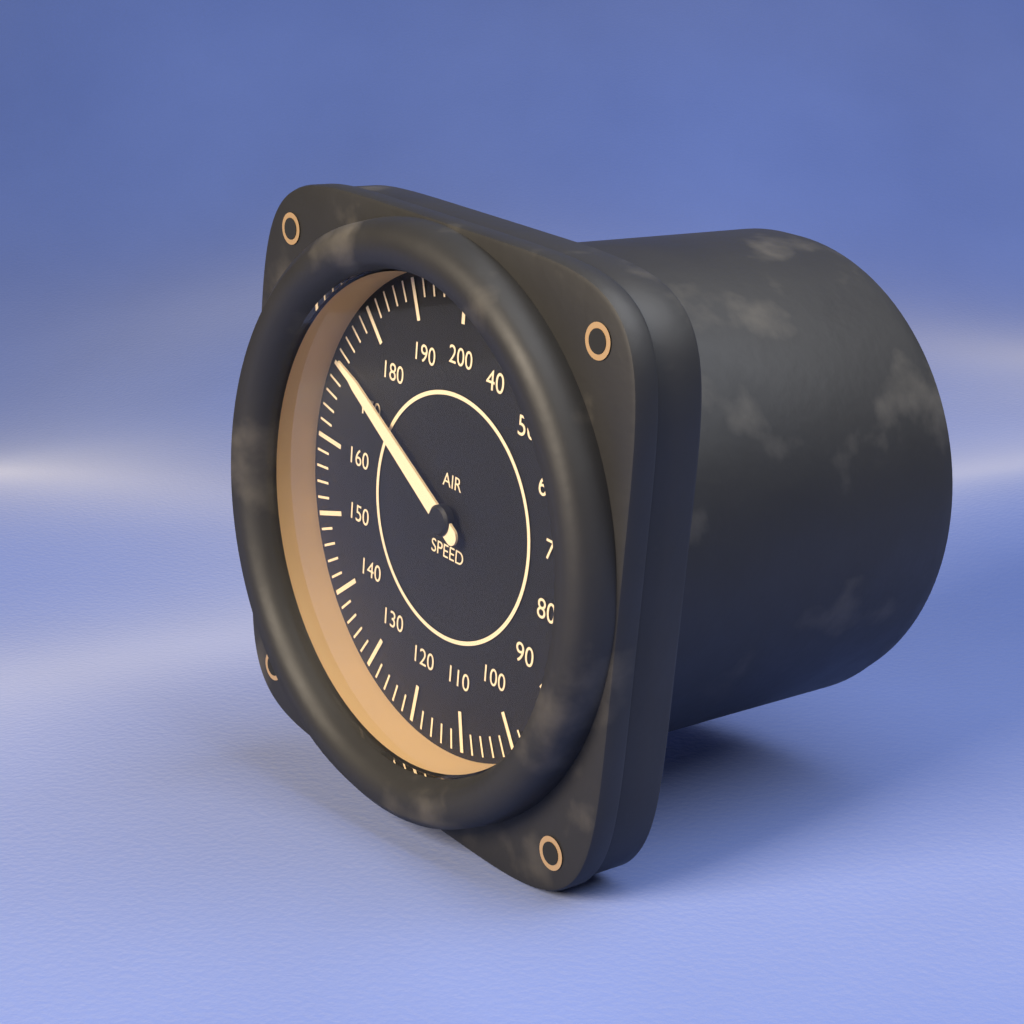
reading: 172 (no unit)
